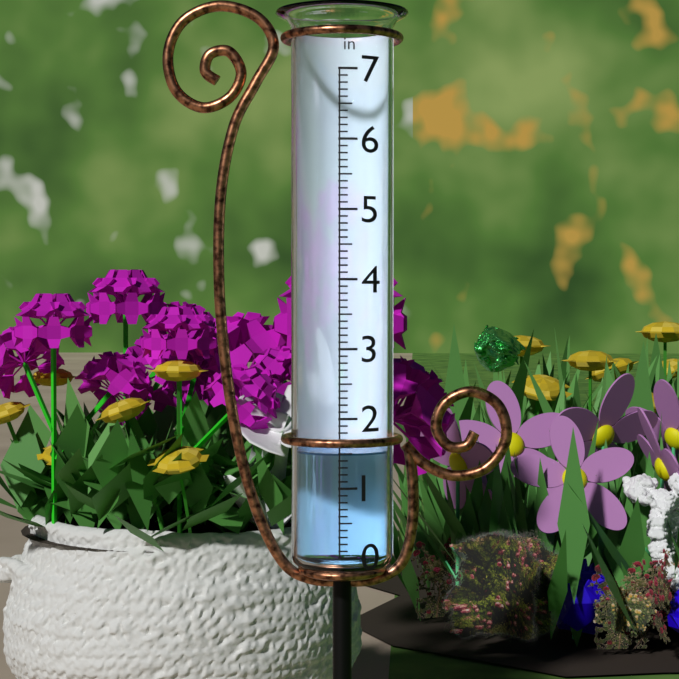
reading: 1.5 in
